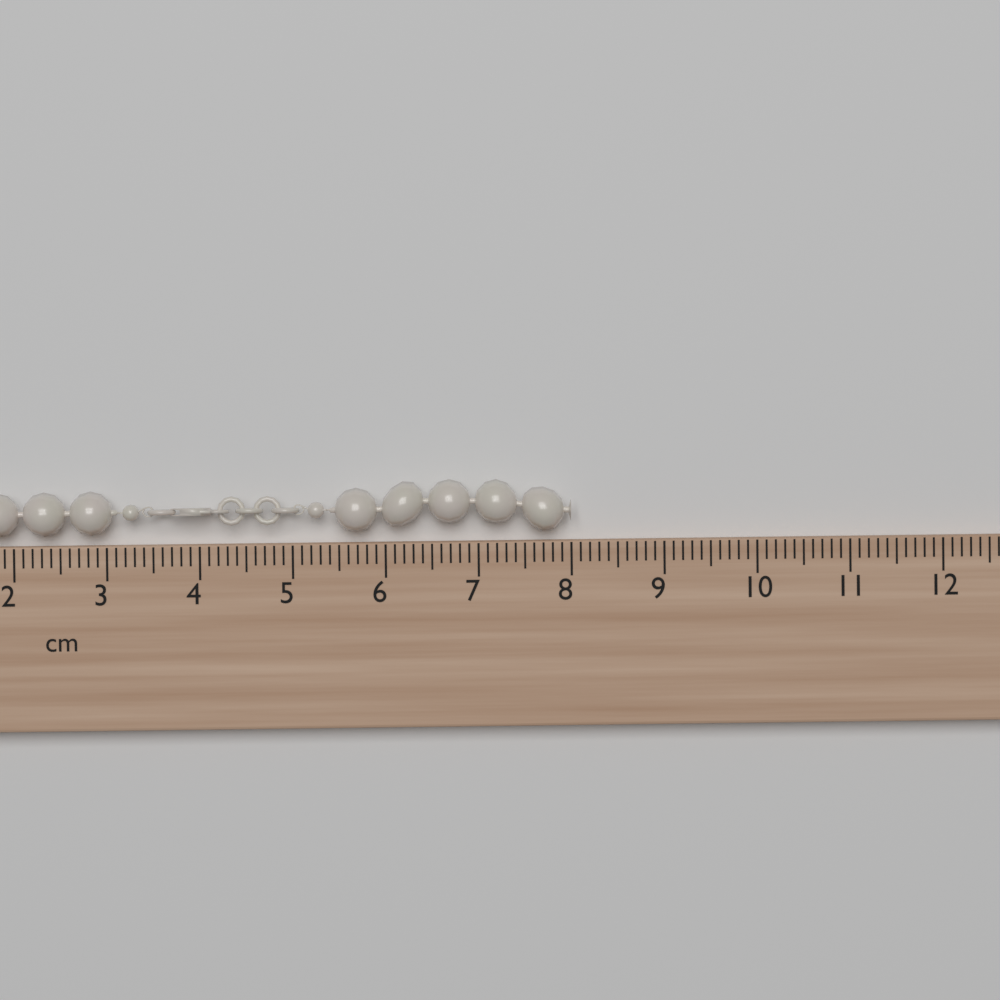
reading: 8.0 cm
